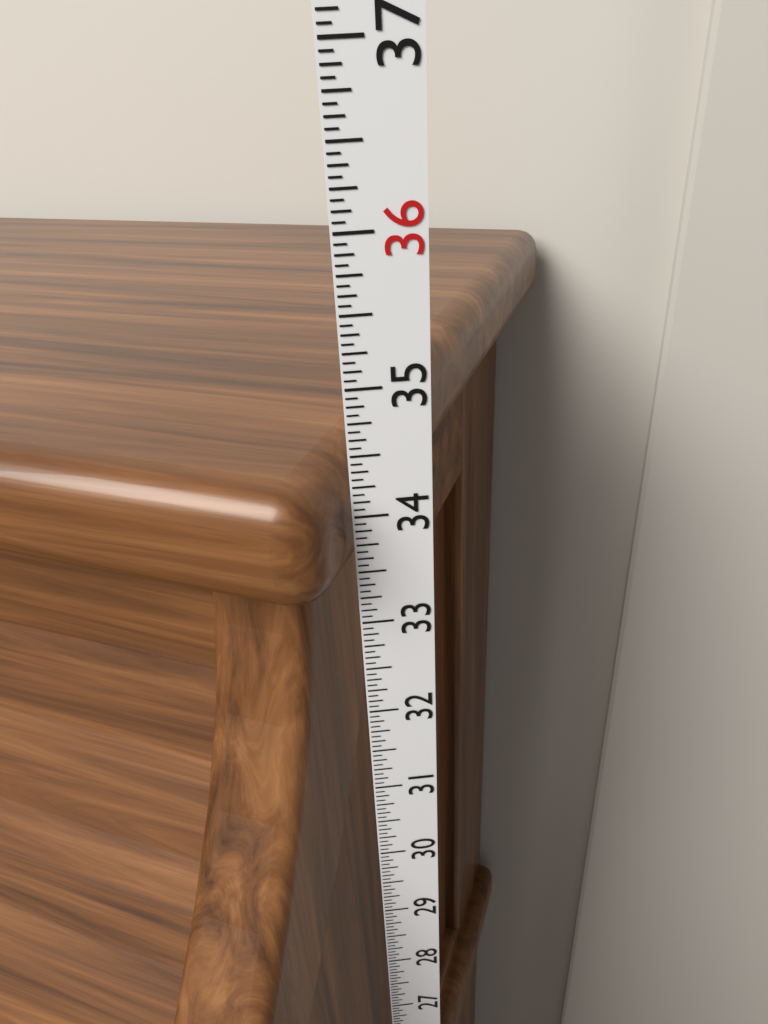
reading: 34.4375 in
